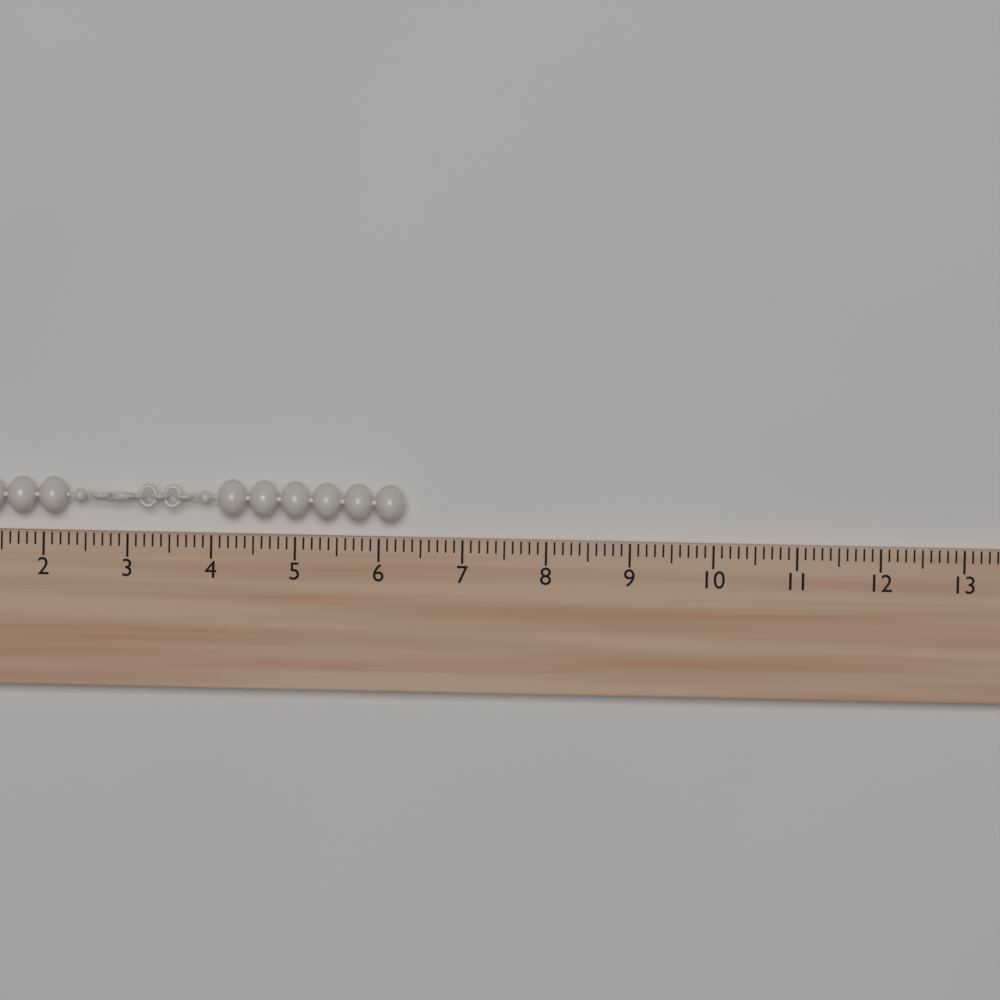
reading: 6.3 (no unit)
